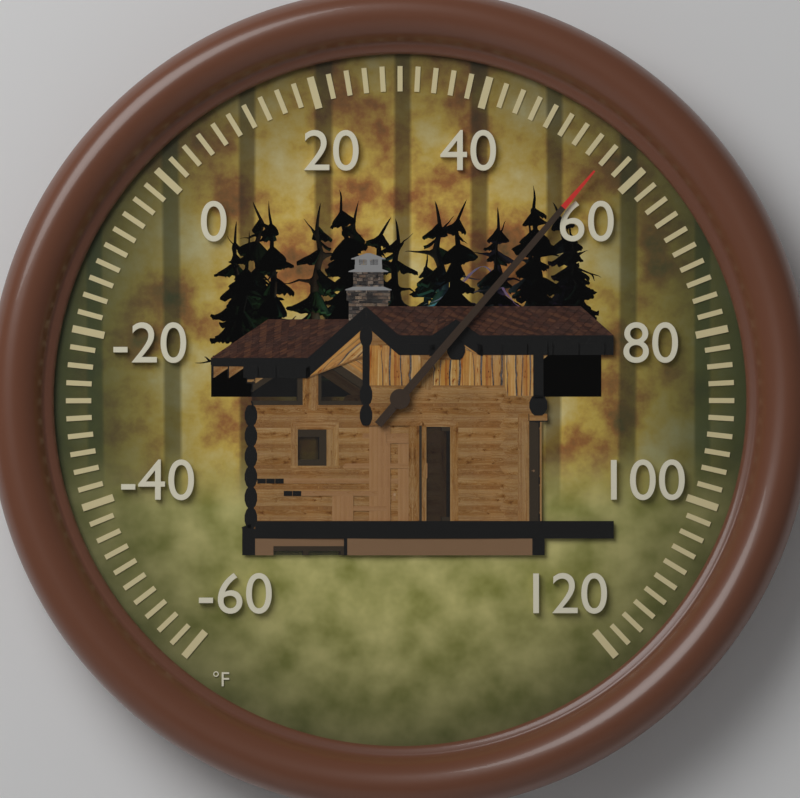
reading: 56 °F
